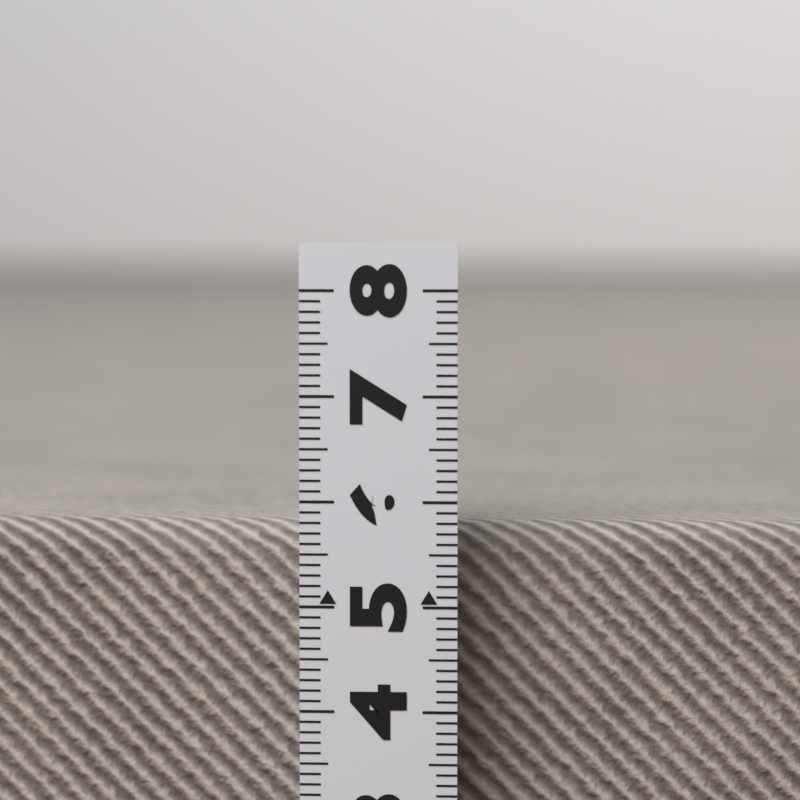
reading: 5.7 (no unit)
